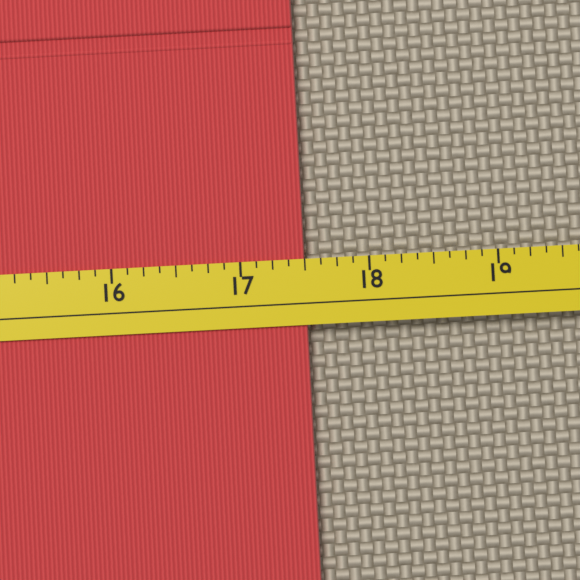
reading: 17.500 (no unit)
